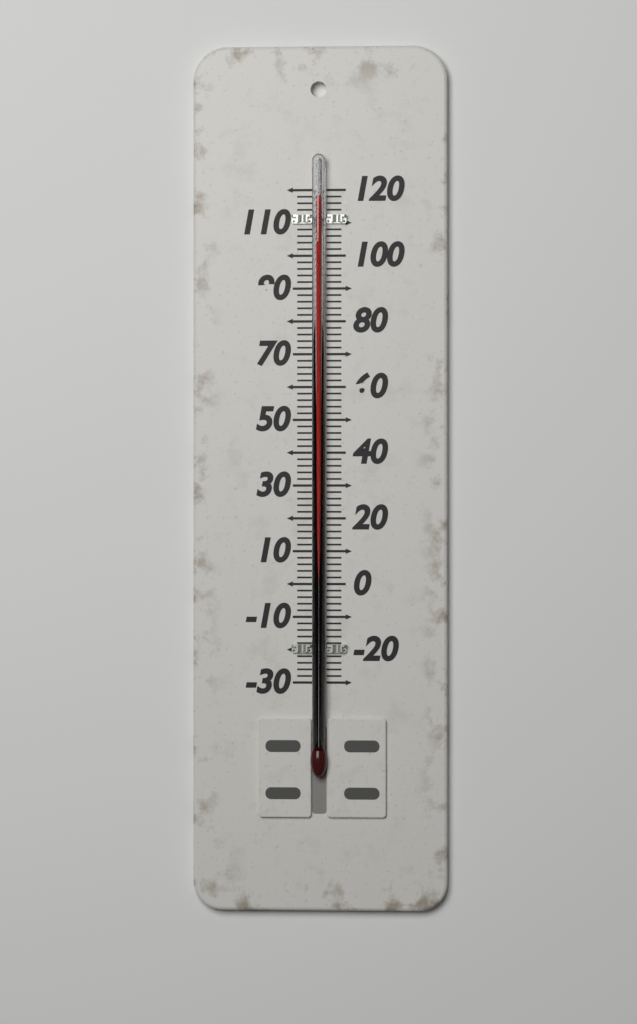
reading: 118 (no unit)
